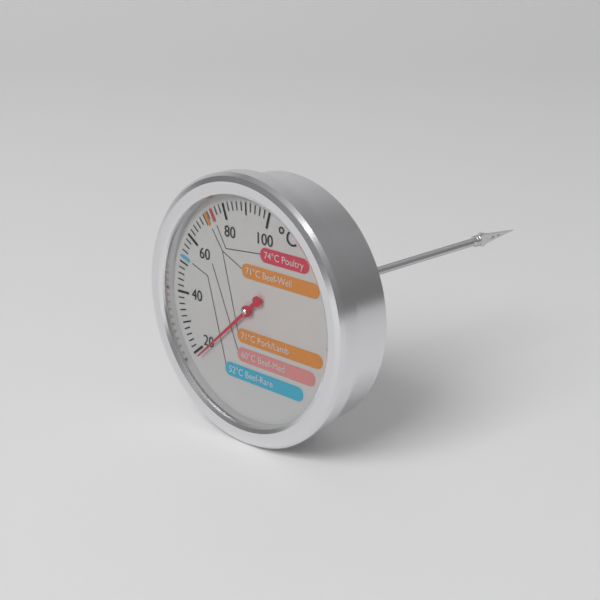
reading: 18 °C
